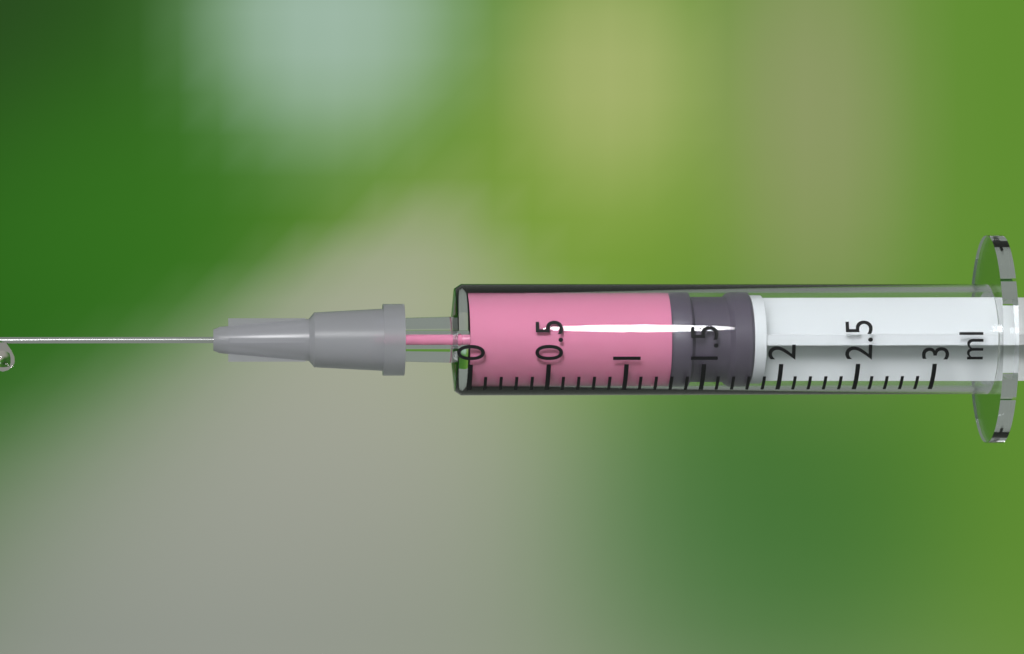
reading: 1.3 ml
